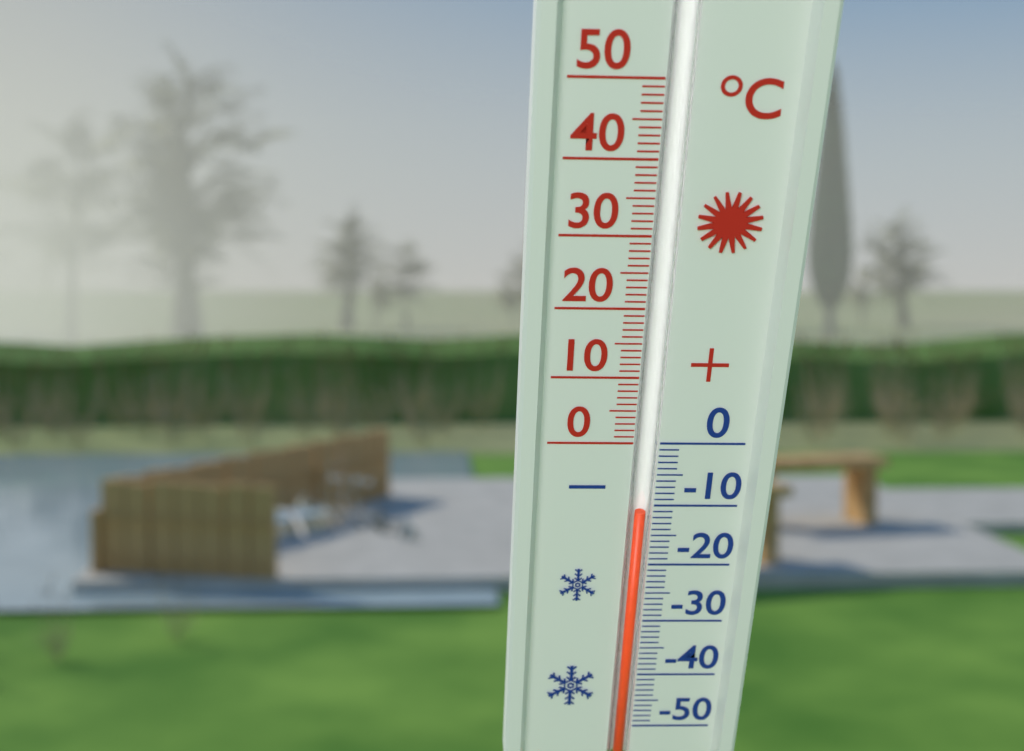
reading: -11 °C
